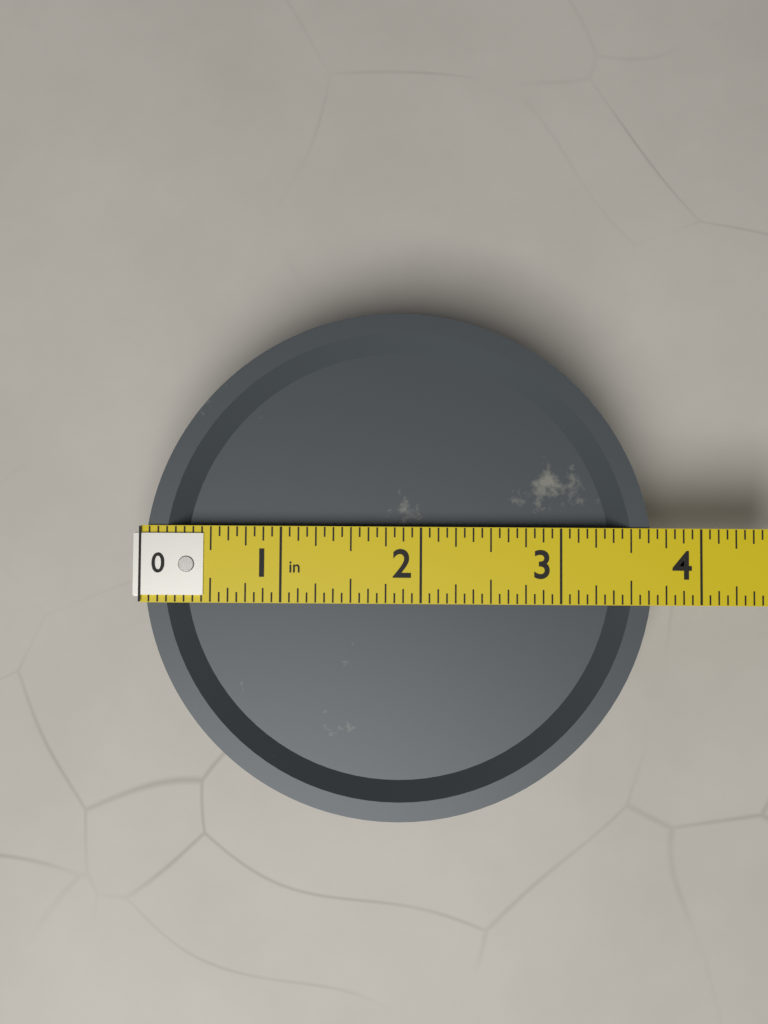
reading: 3.6875 in
